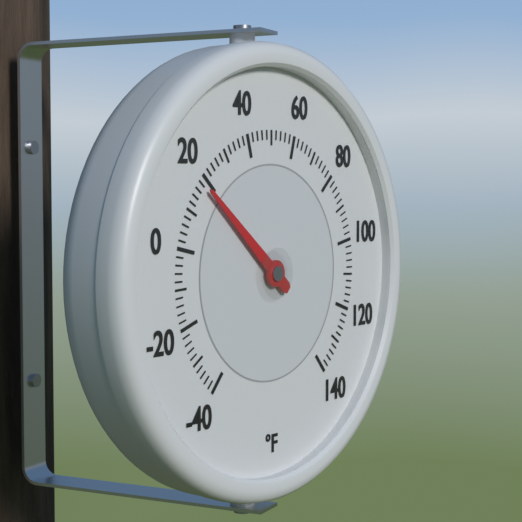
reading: 18 °F
